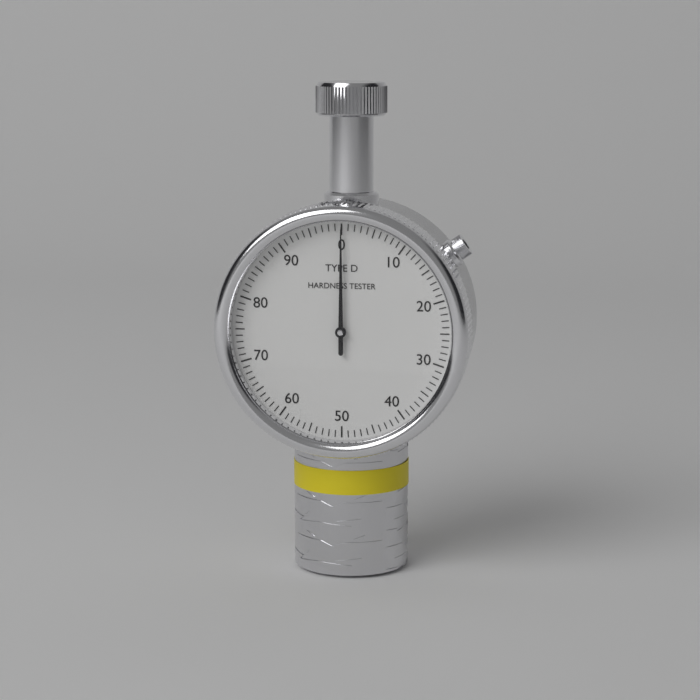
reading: 0 (no unit)
